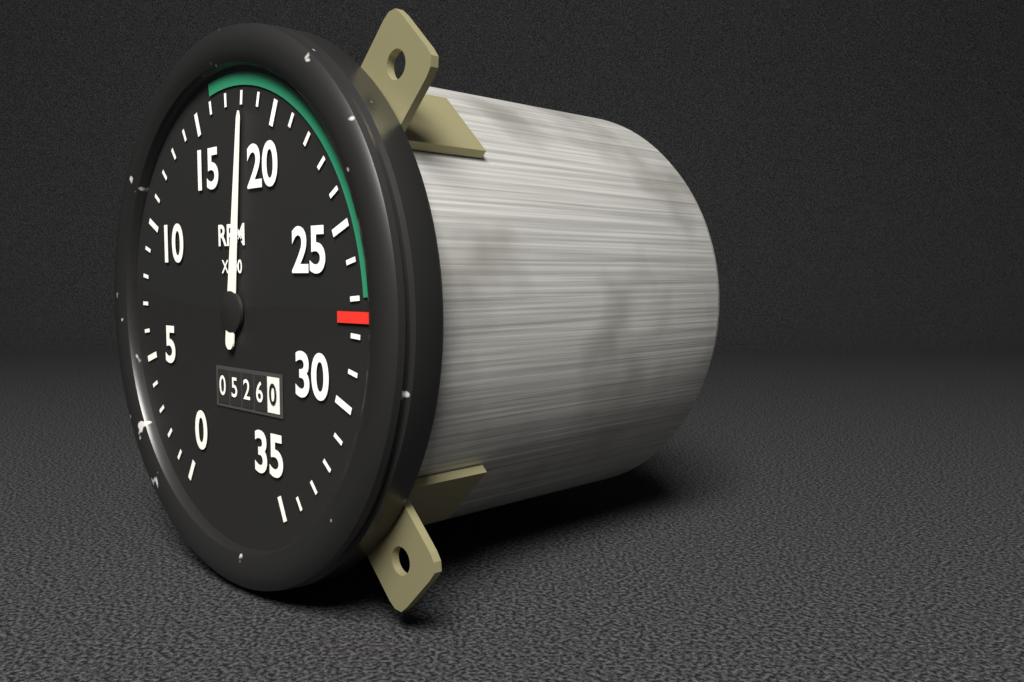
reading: 1800 RPM
